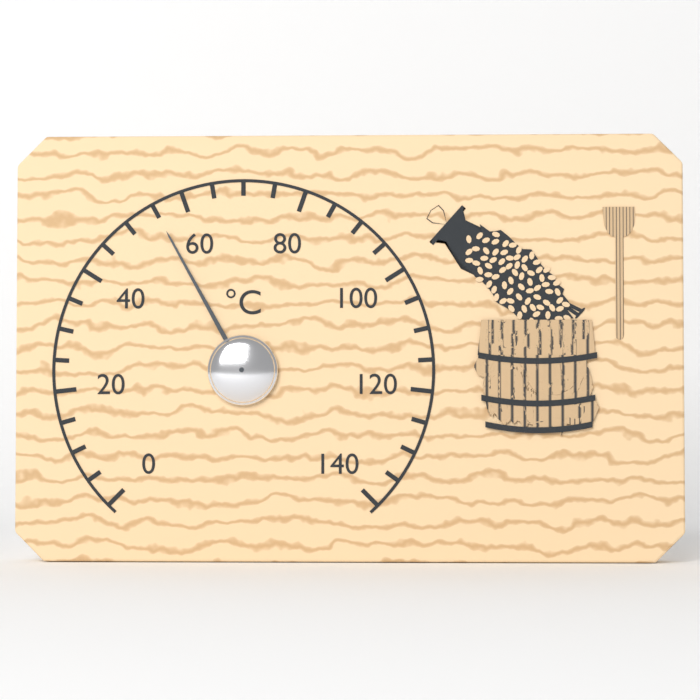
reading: 55 °C
